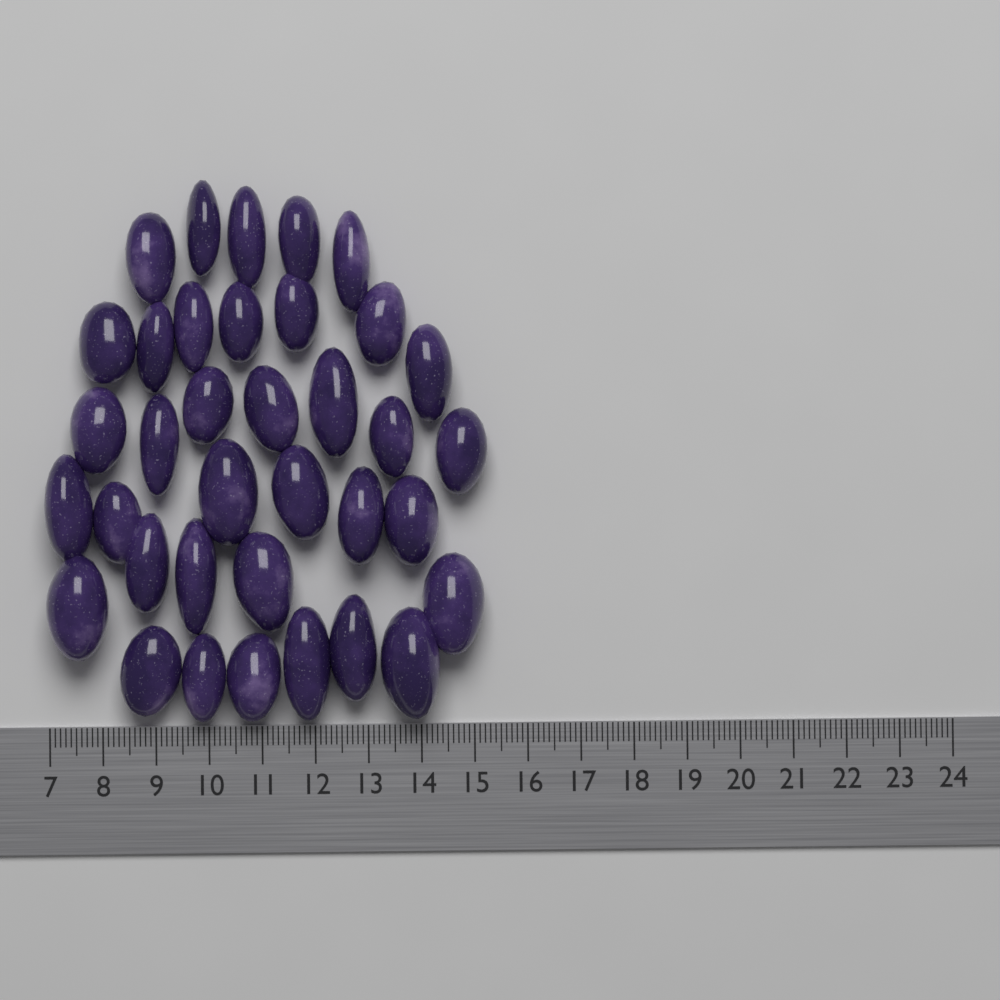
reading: 15.3 (no unit)
